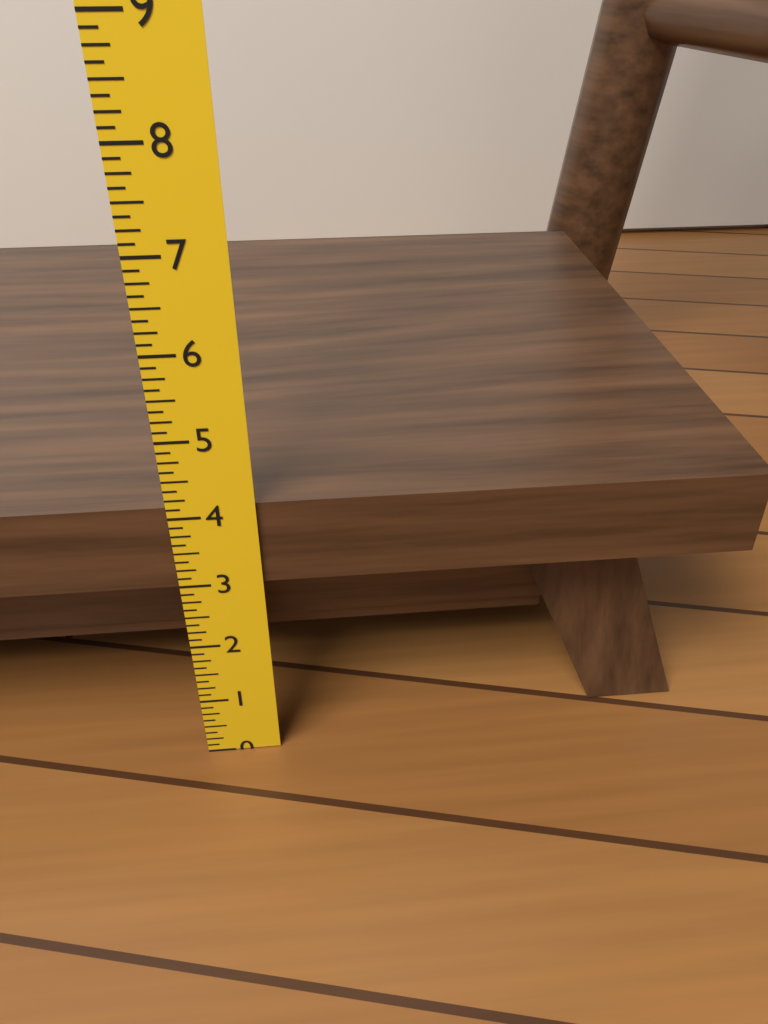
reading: 4.125 in
